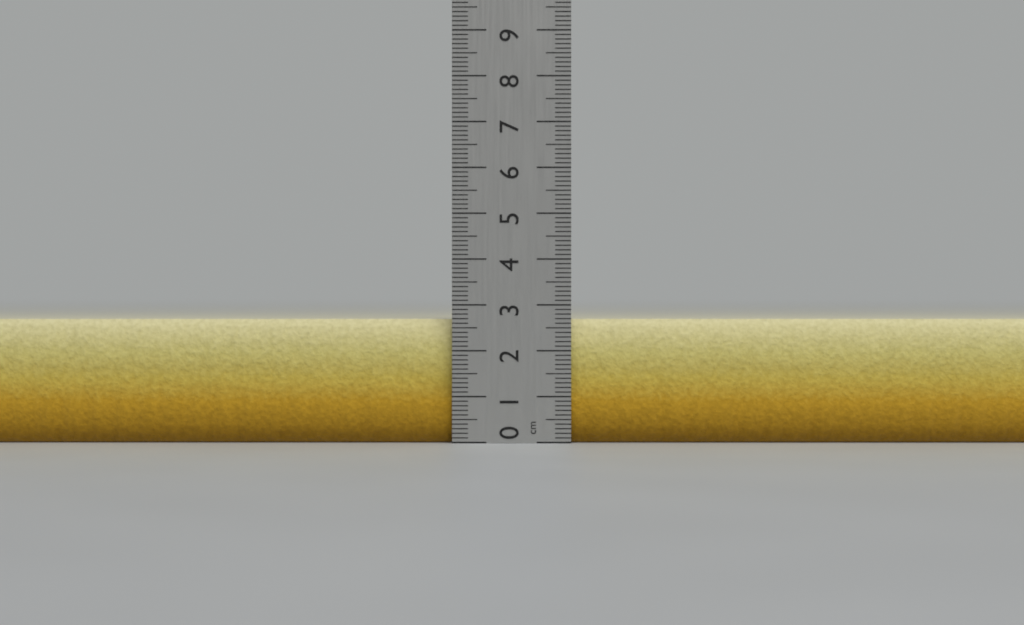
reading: 2.7 cm
